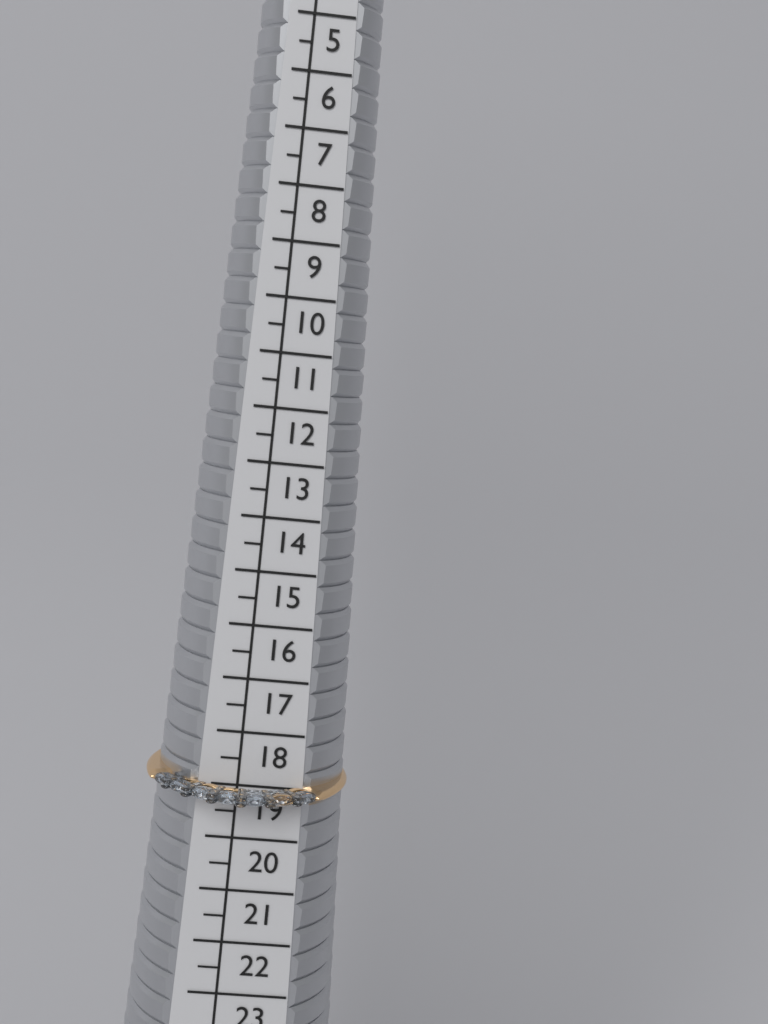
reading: 19.5 (no unit)
